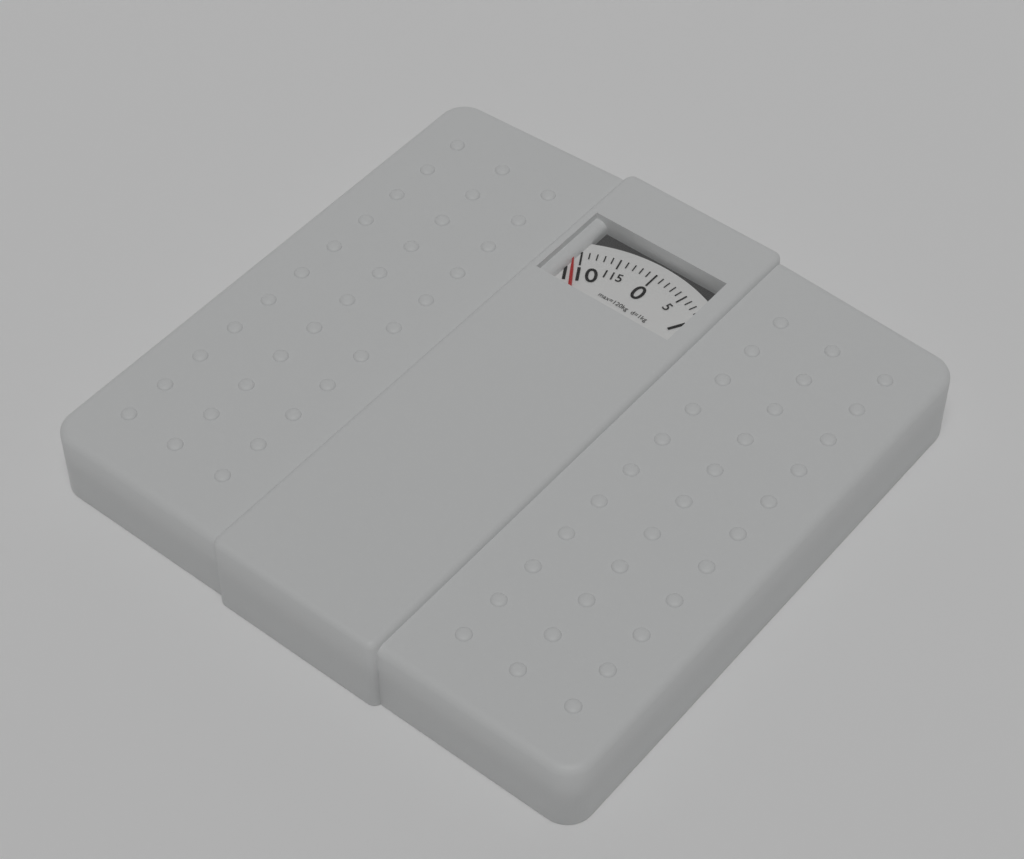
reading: 109 kg
